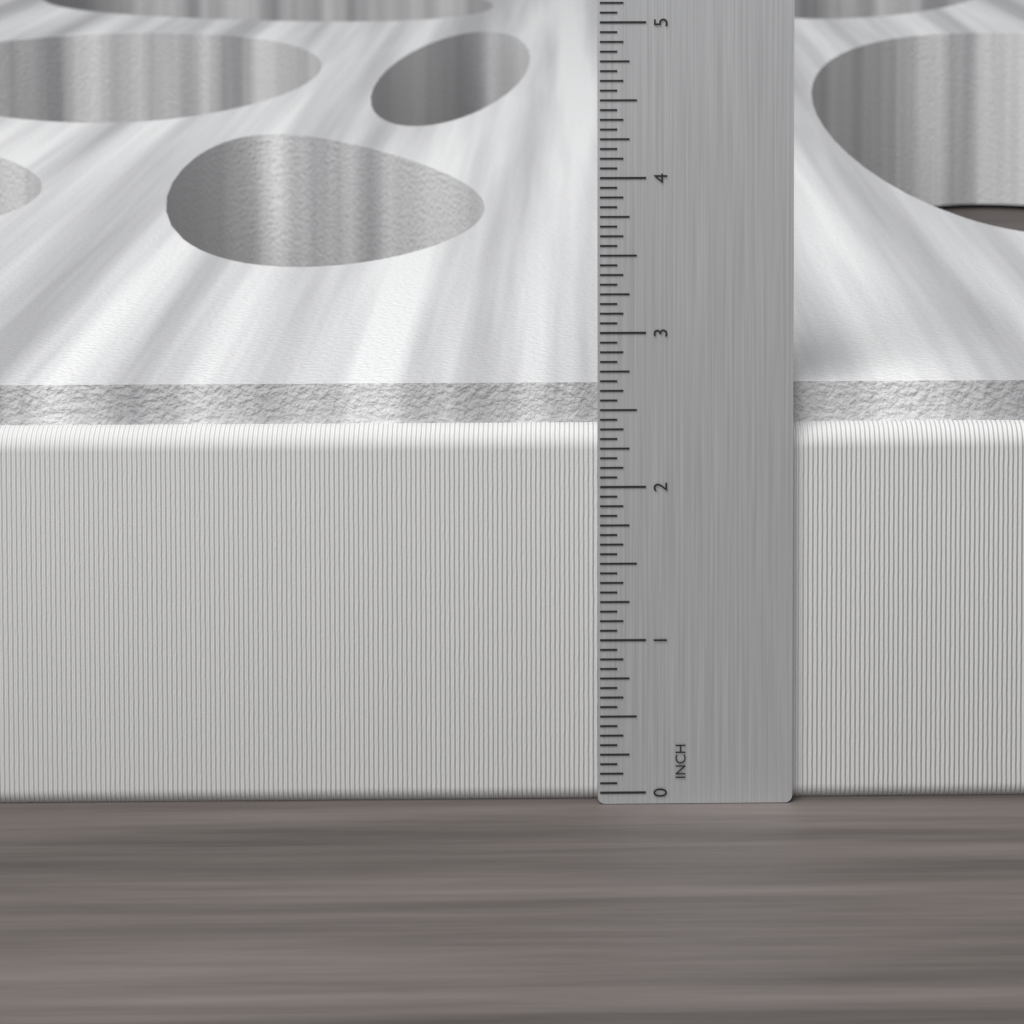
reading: 2.6250 in
